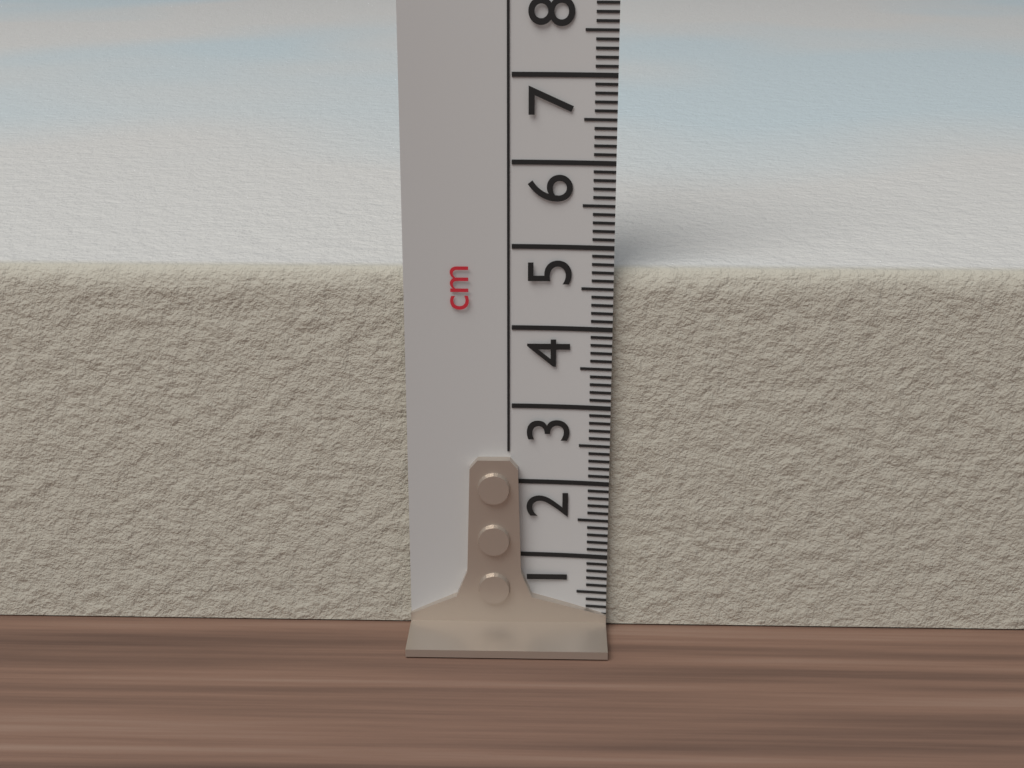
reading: 4.7 cm
